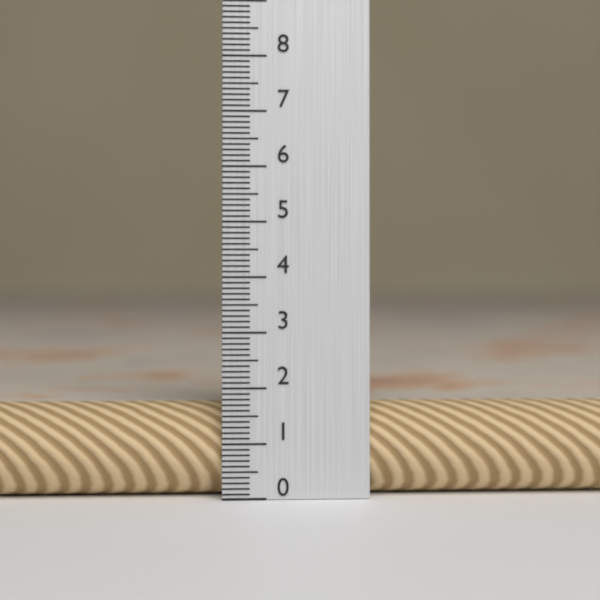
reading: 1.7 (no unit)
